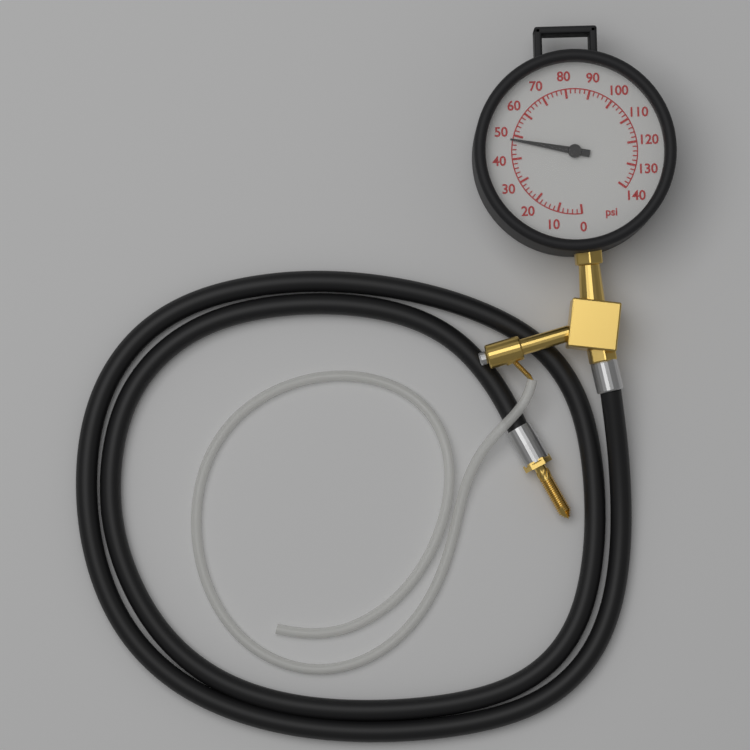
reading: 48 psi
